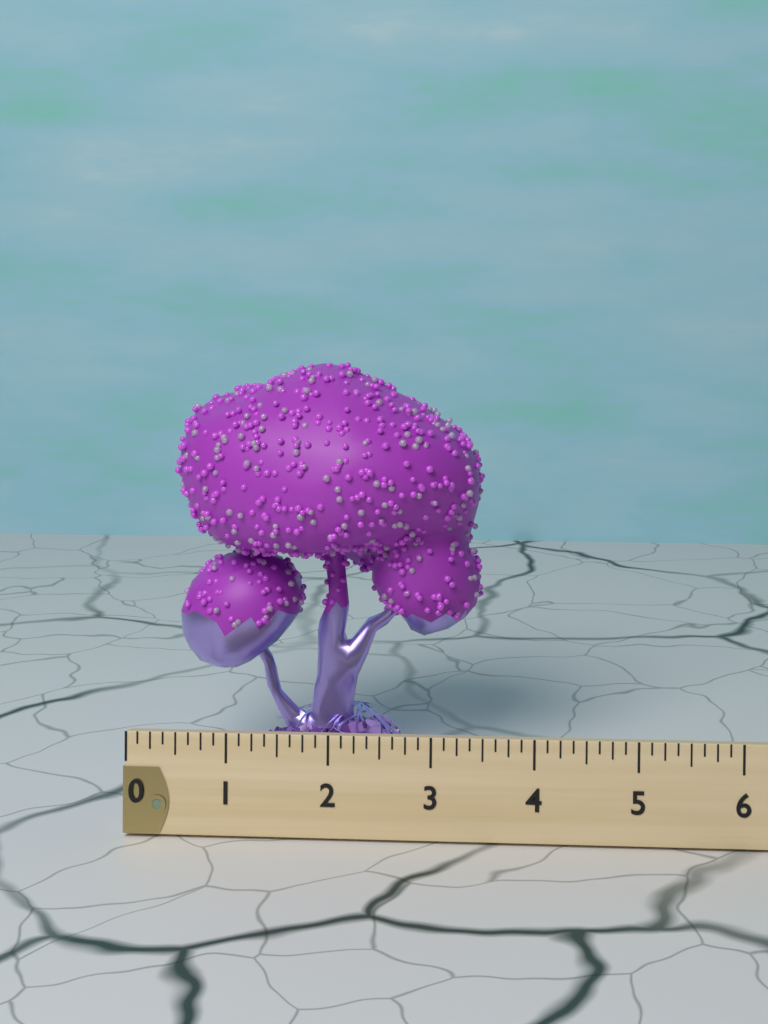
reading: 3.250 (no unit)
